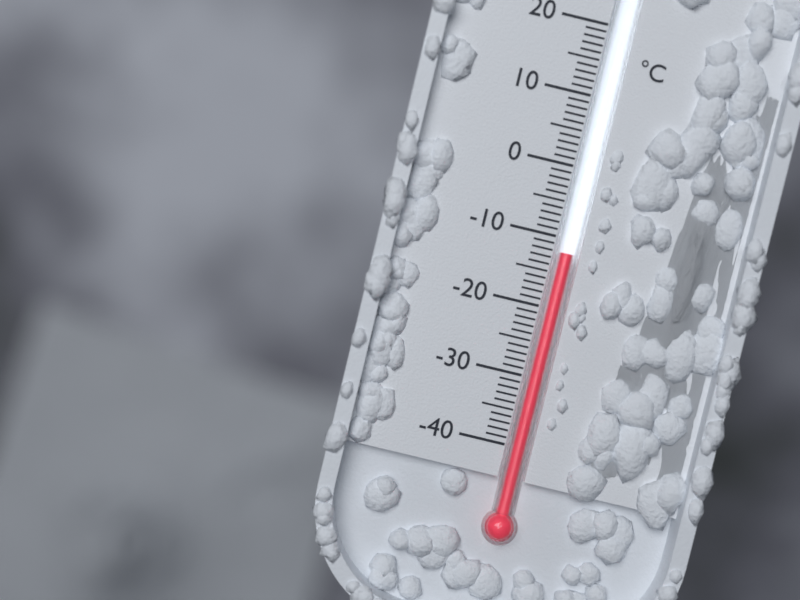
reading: -12 °C
